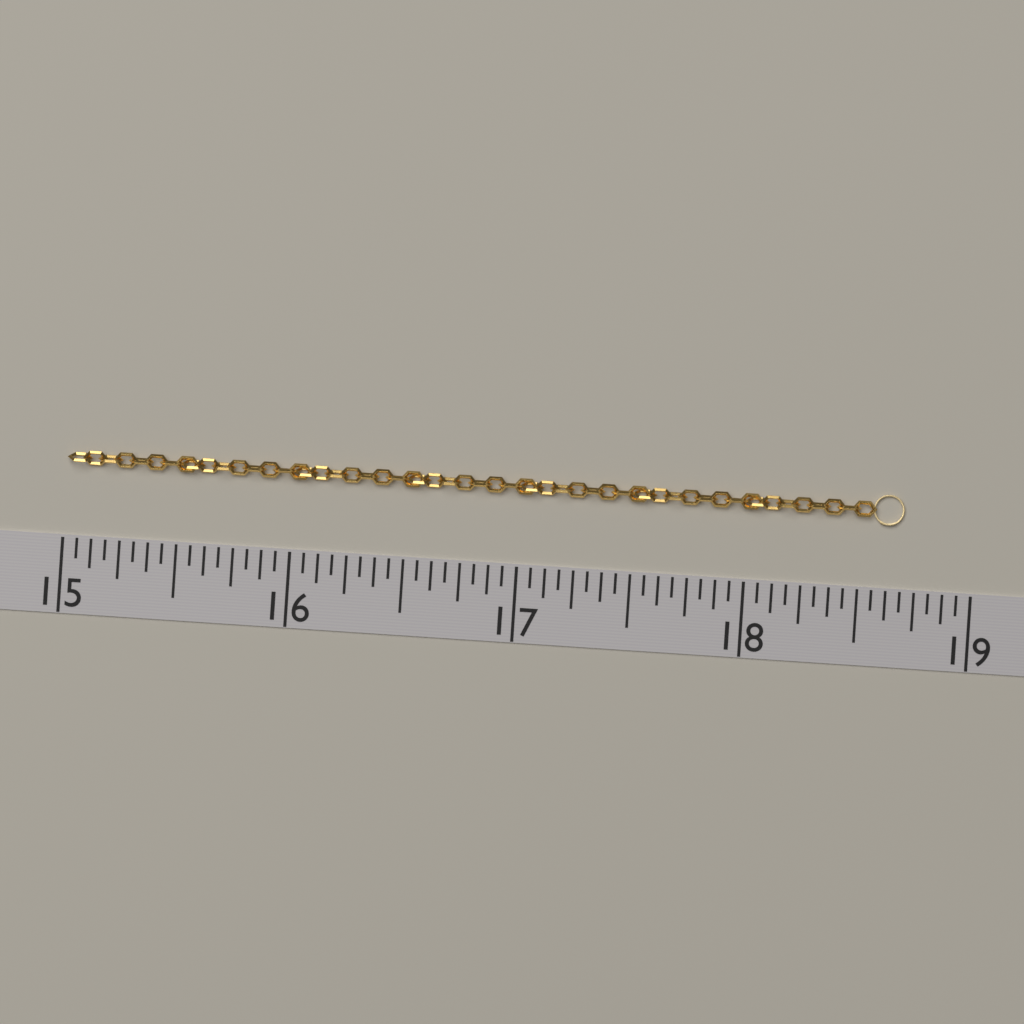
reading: 18.6875 (no unit)
